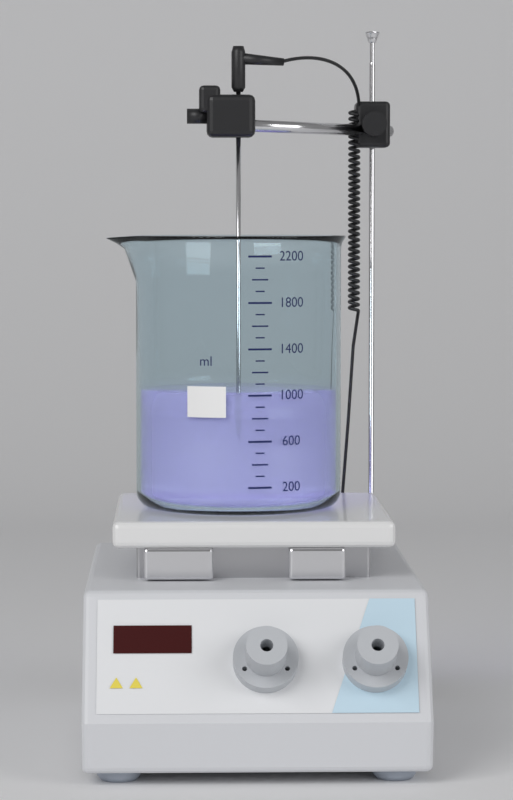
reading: 1000 ml
